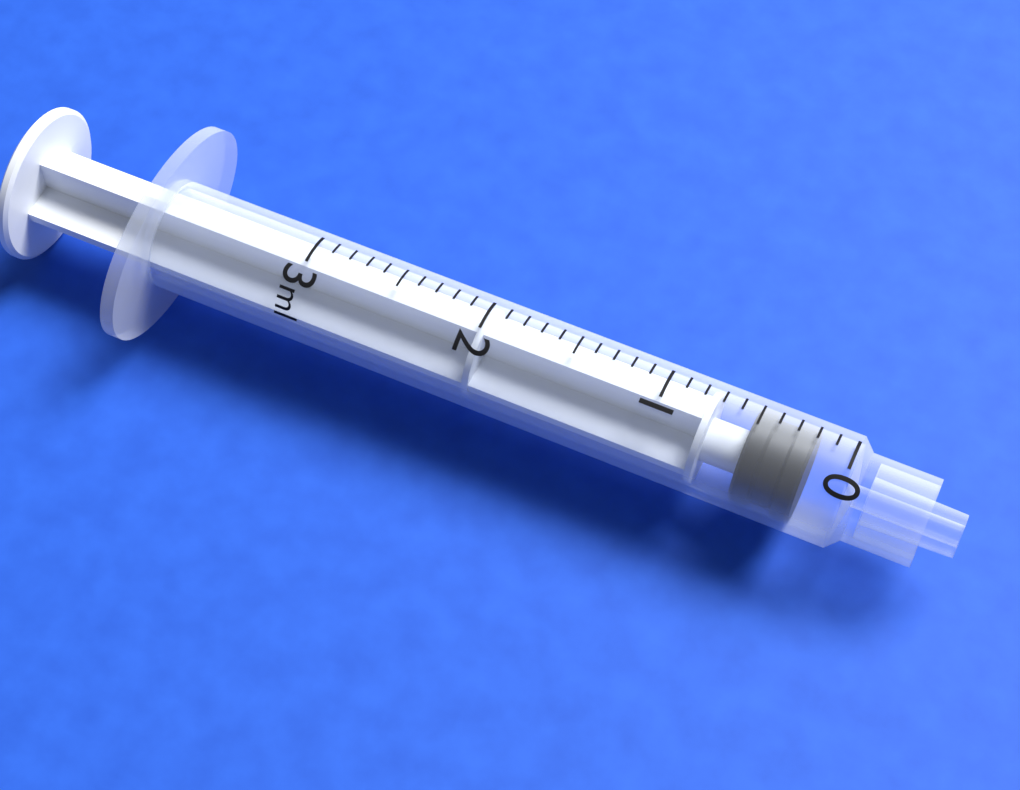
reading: 0.2 ml
